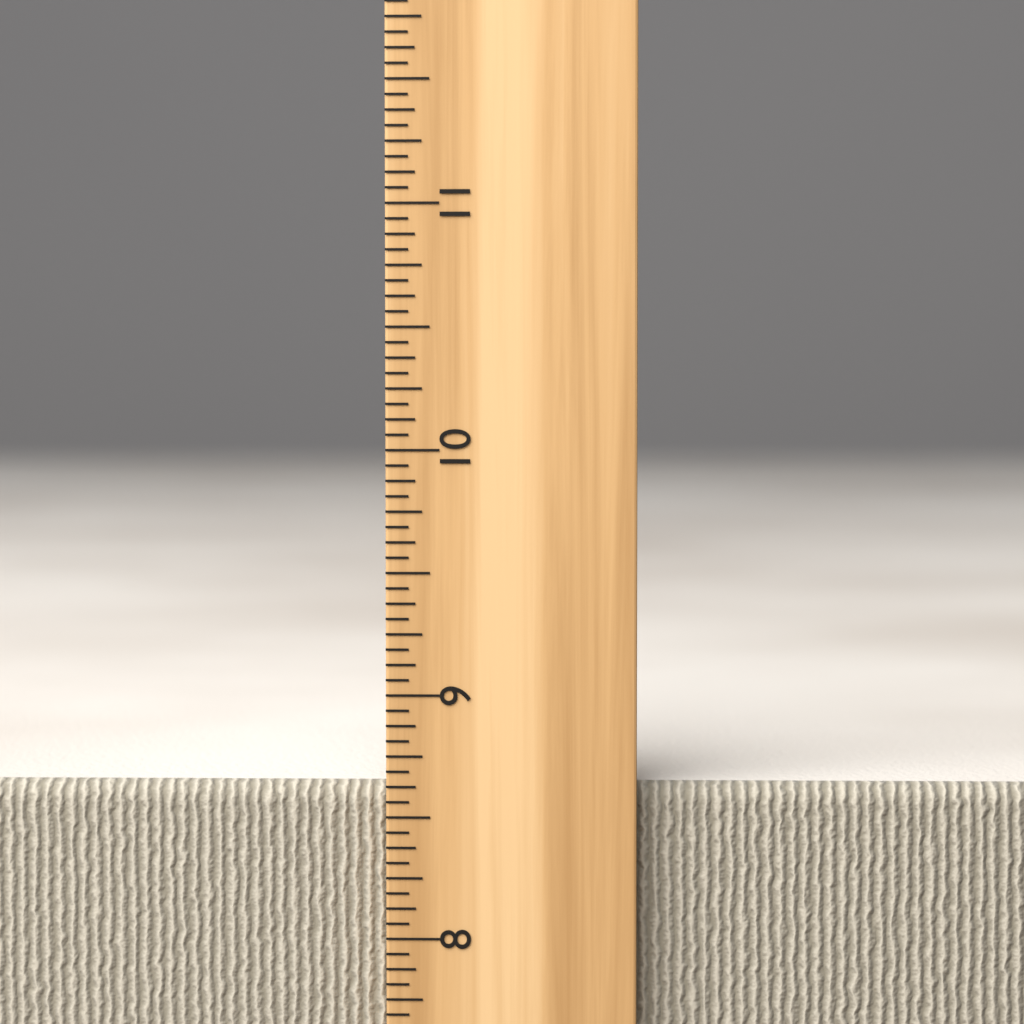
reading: 8.6250 inch
